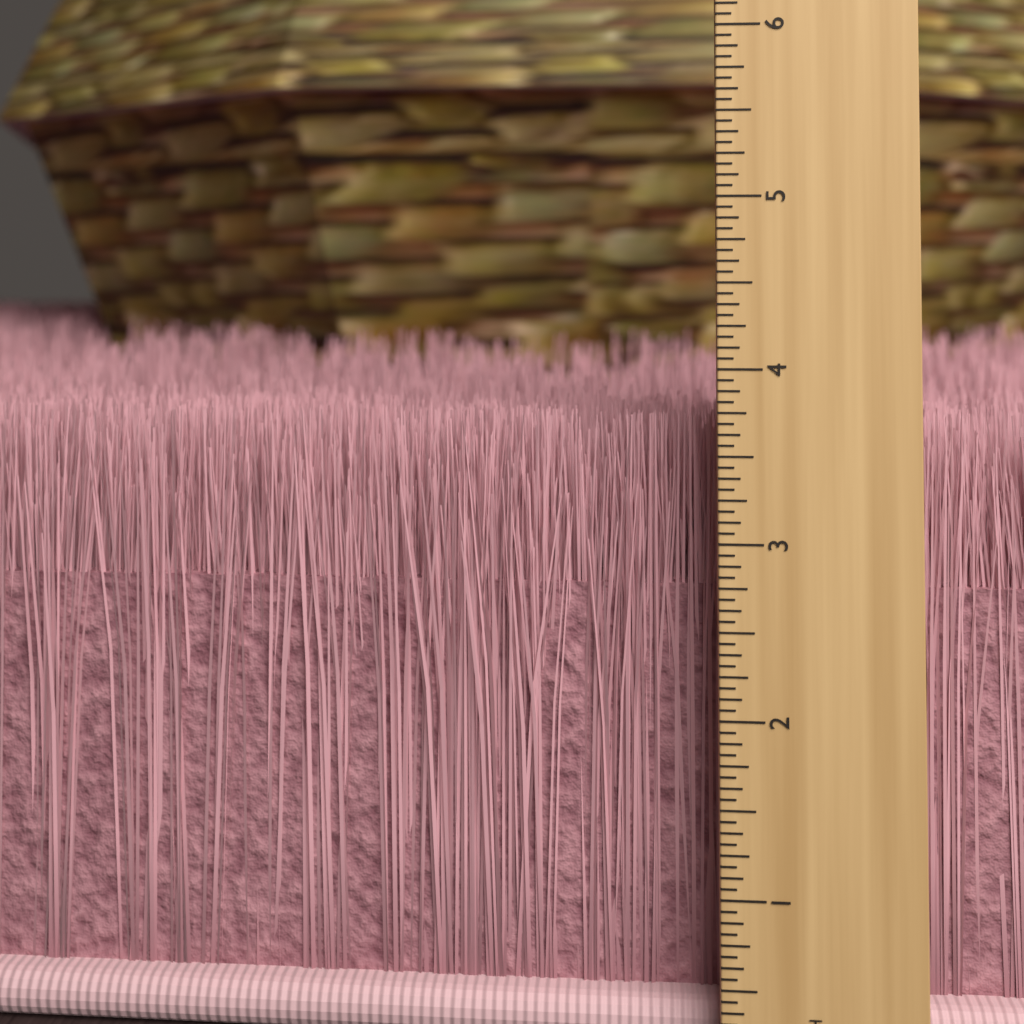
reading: 3.6875 inch
